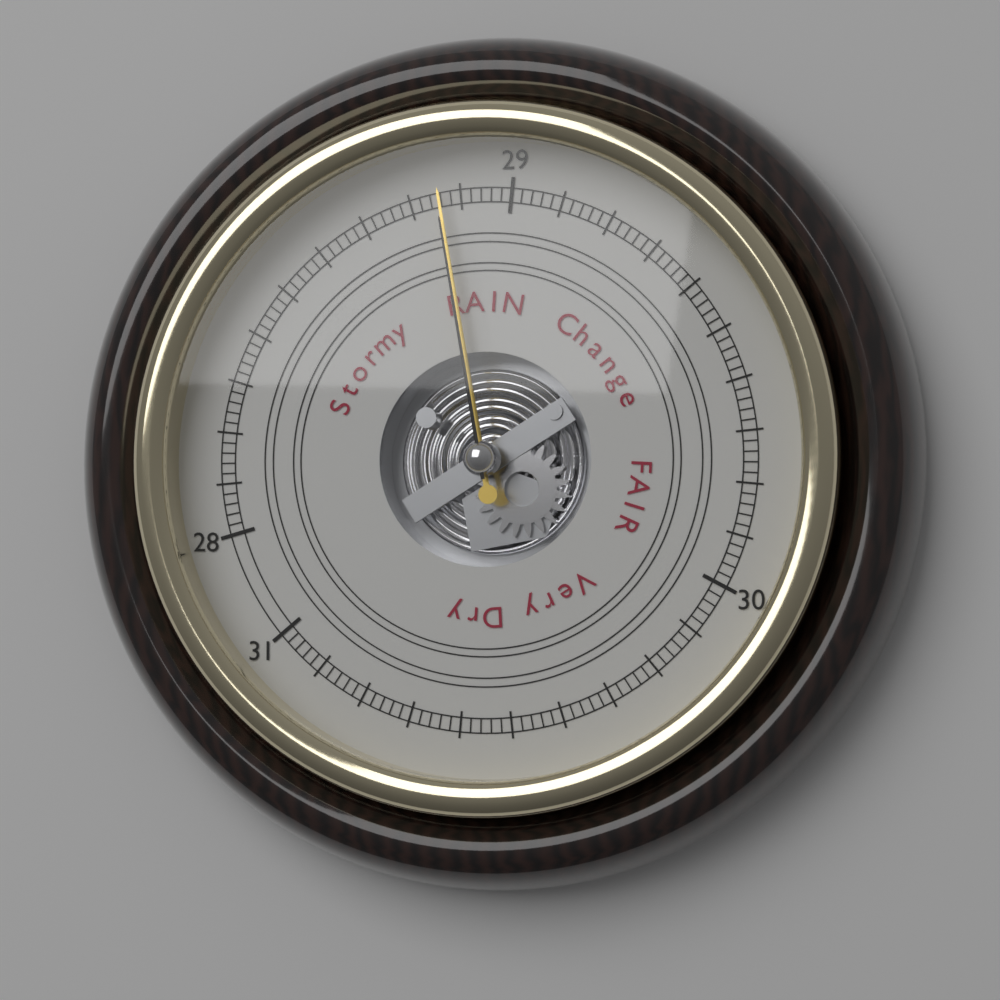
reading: 28.86 (no unit)
